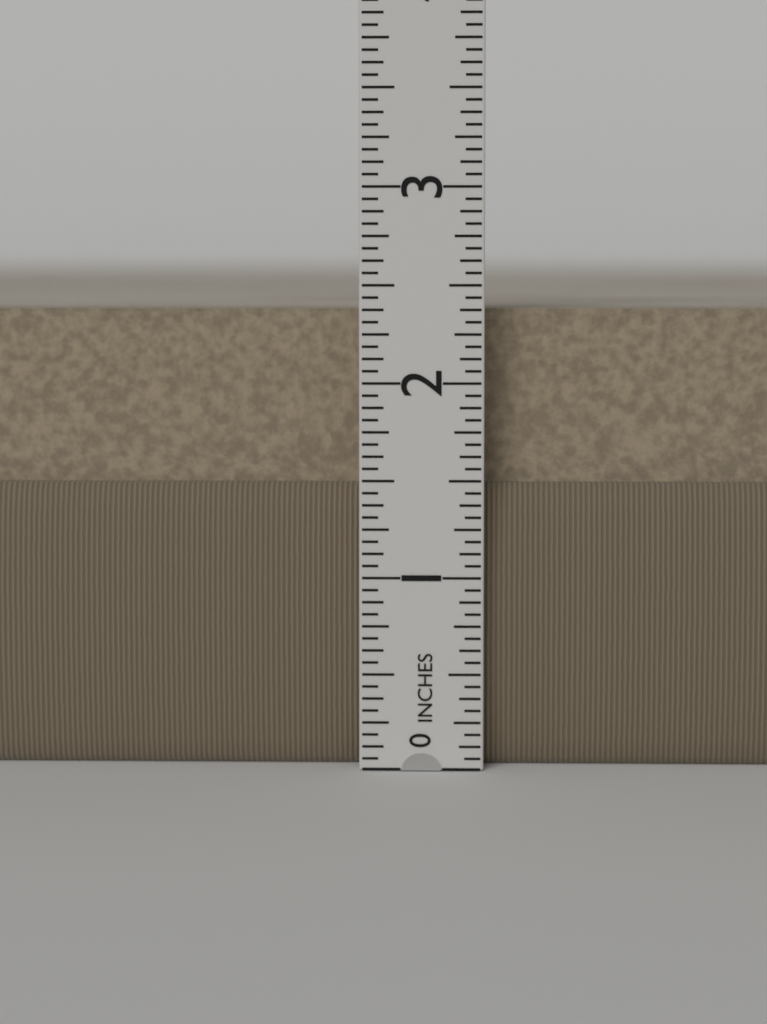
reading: 2.3750 in
